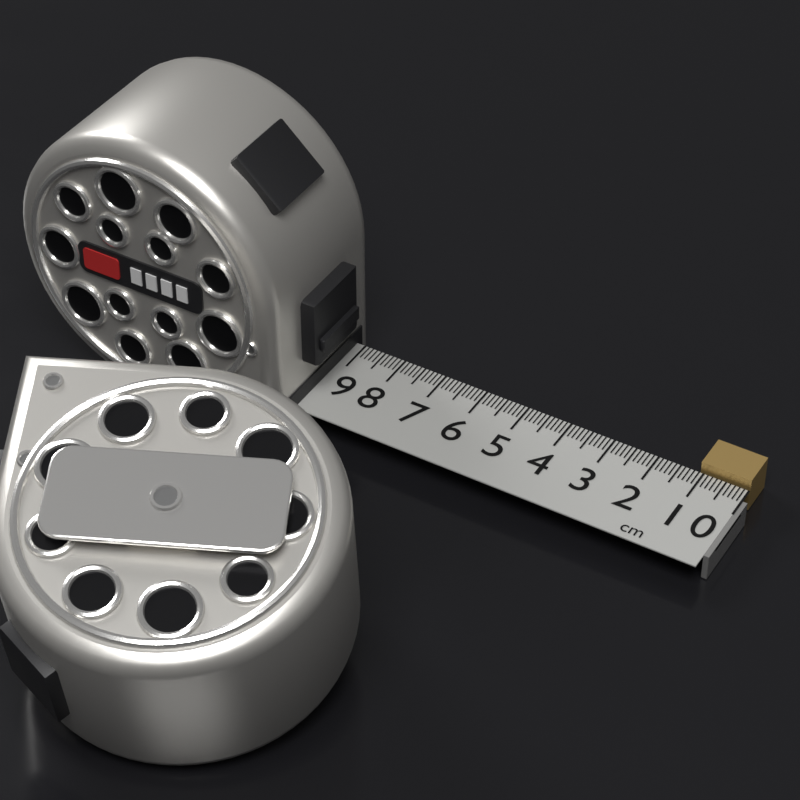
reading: 1.1 cm
